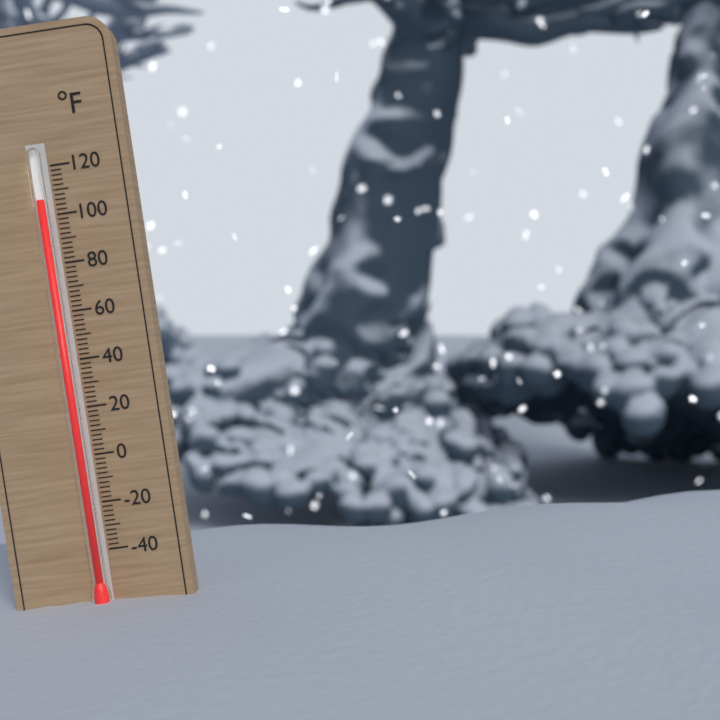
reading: 106 °F
